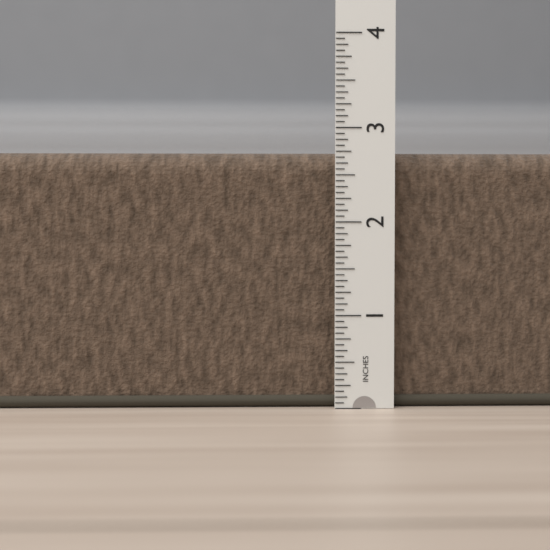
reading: 2.7500 in
